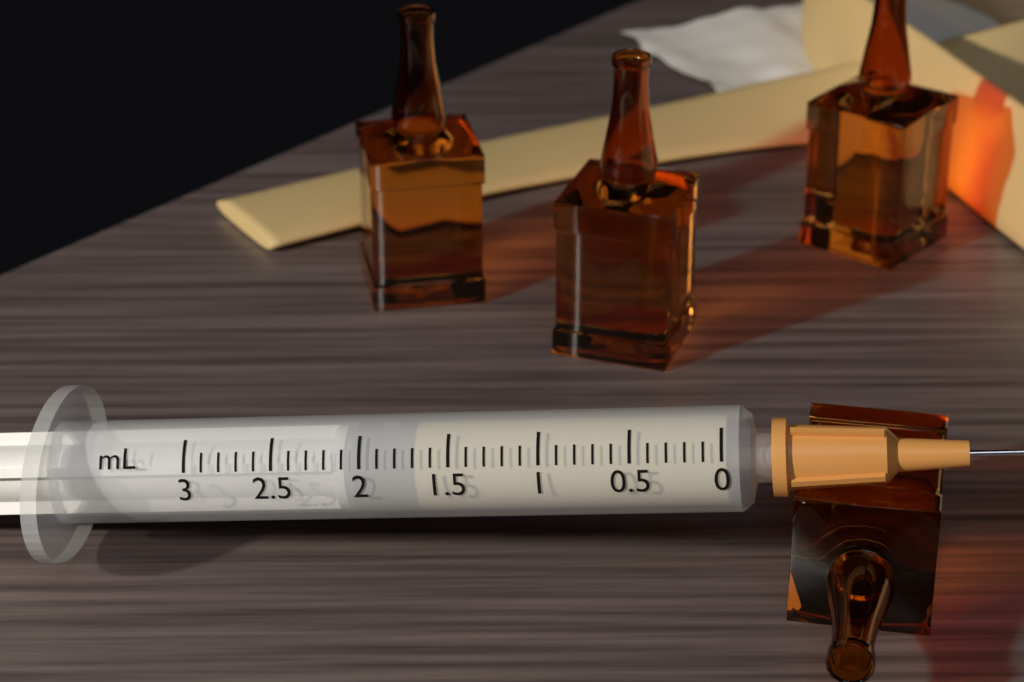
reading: 1.7 mL
